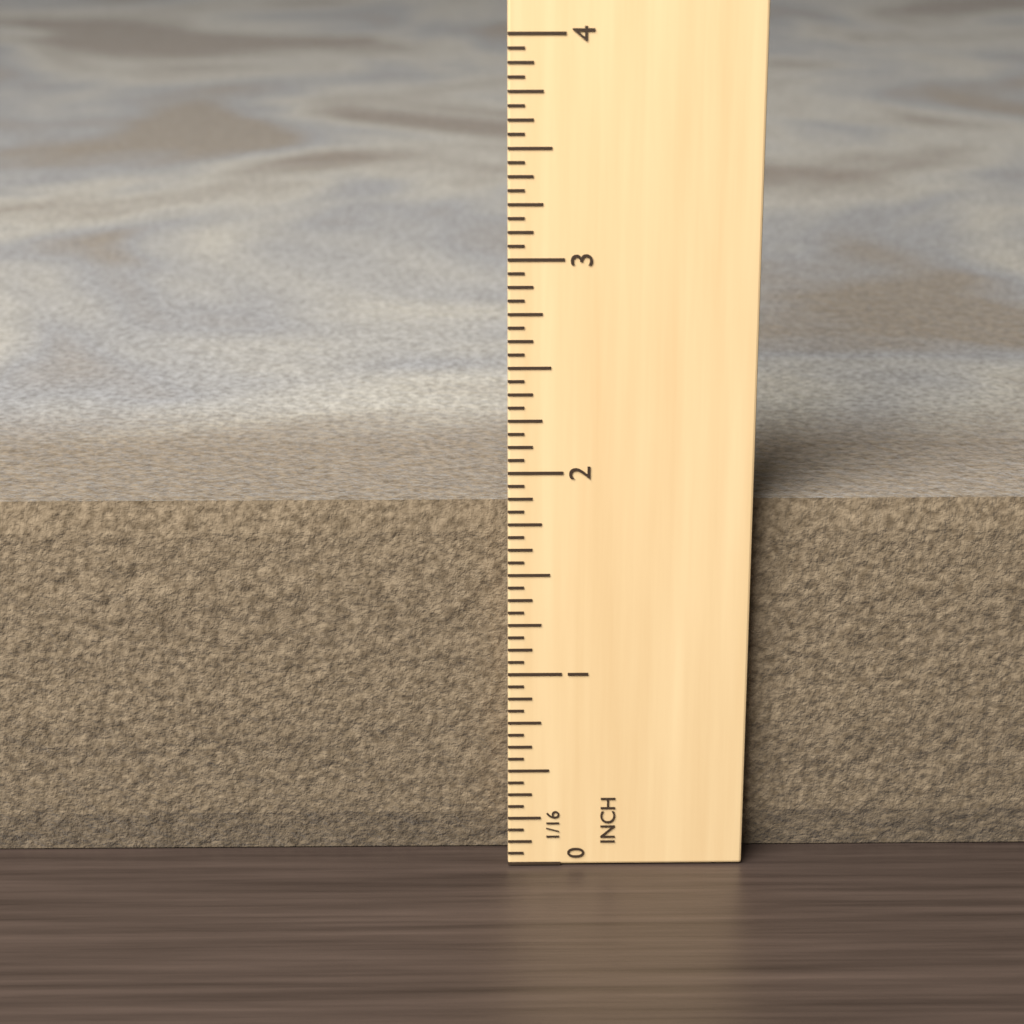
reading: 1.8125 in
